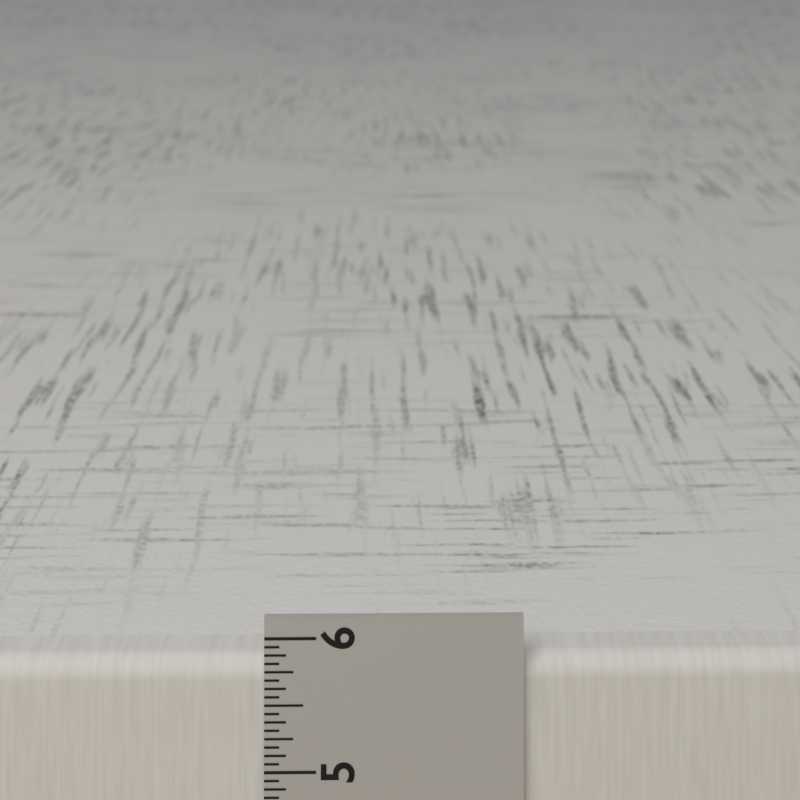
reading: 5.8125 in
